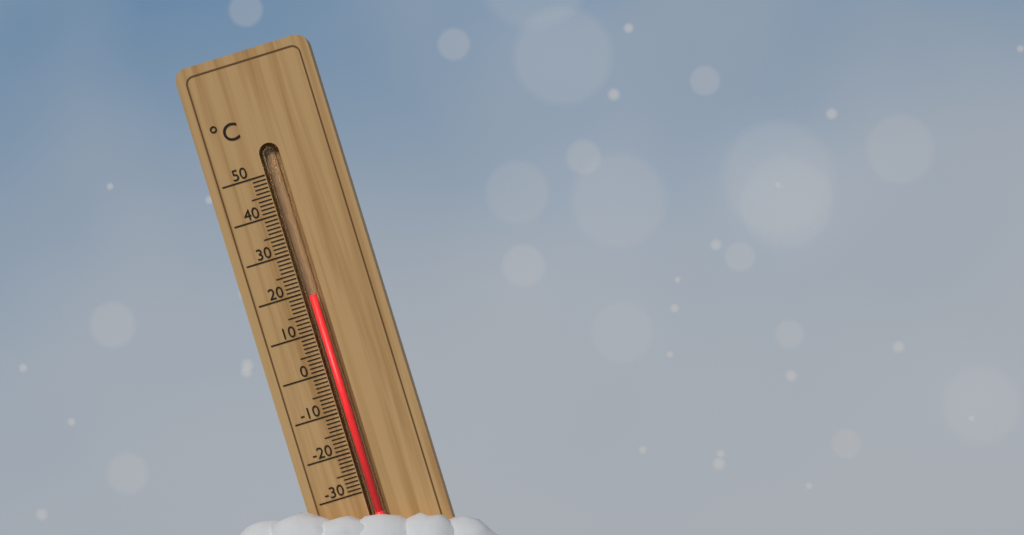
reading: 19 °C
